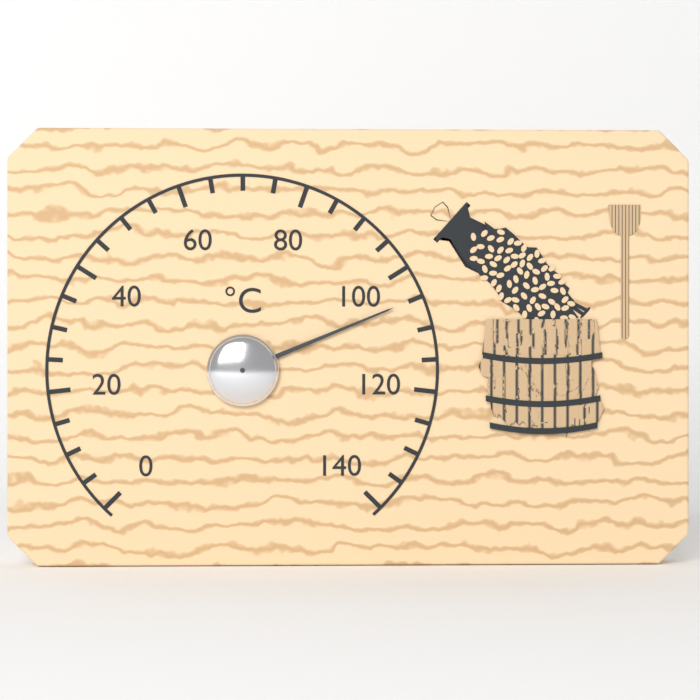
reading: 105 °C
